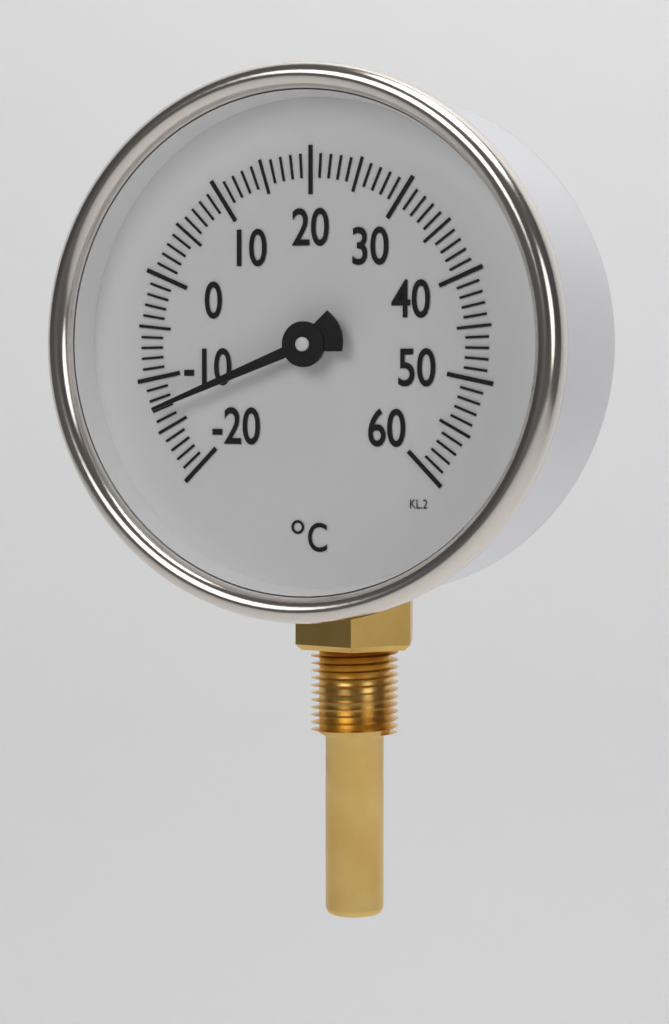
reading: -13 °C
